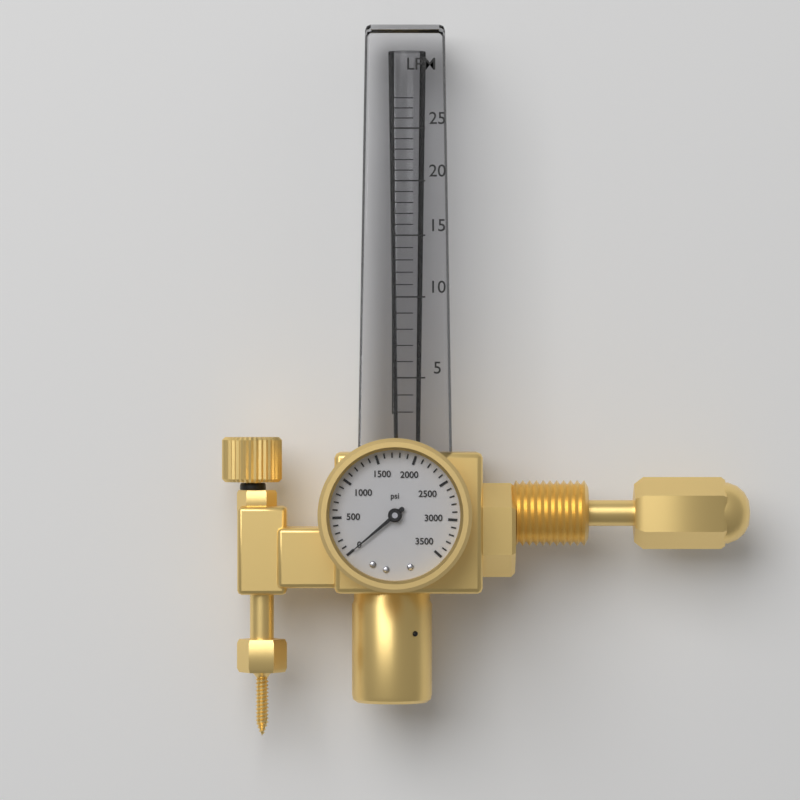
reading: 0 psi
